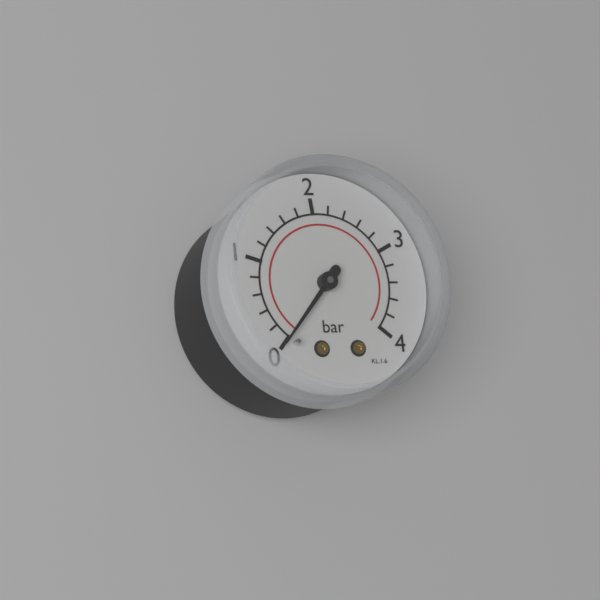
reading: 0.0 bar
